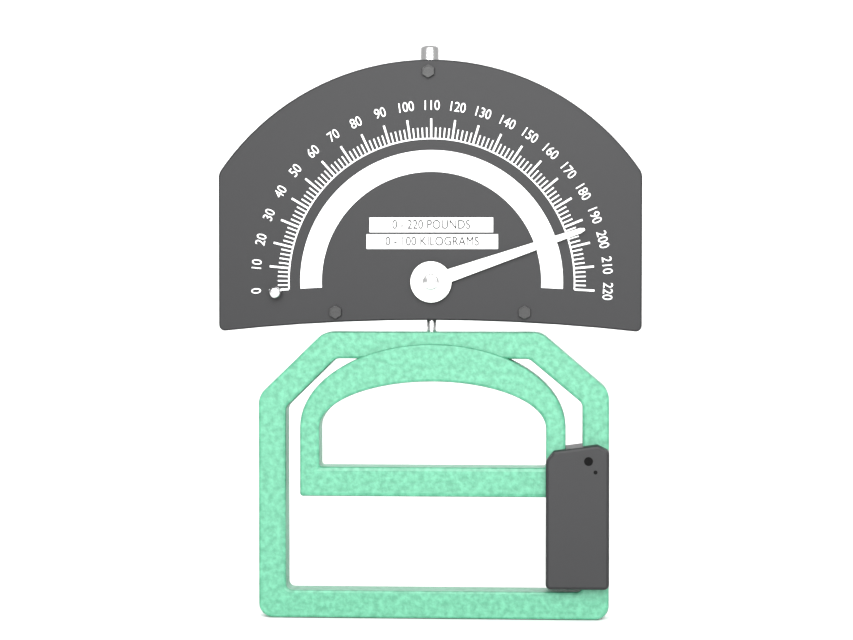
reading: 194 lb
